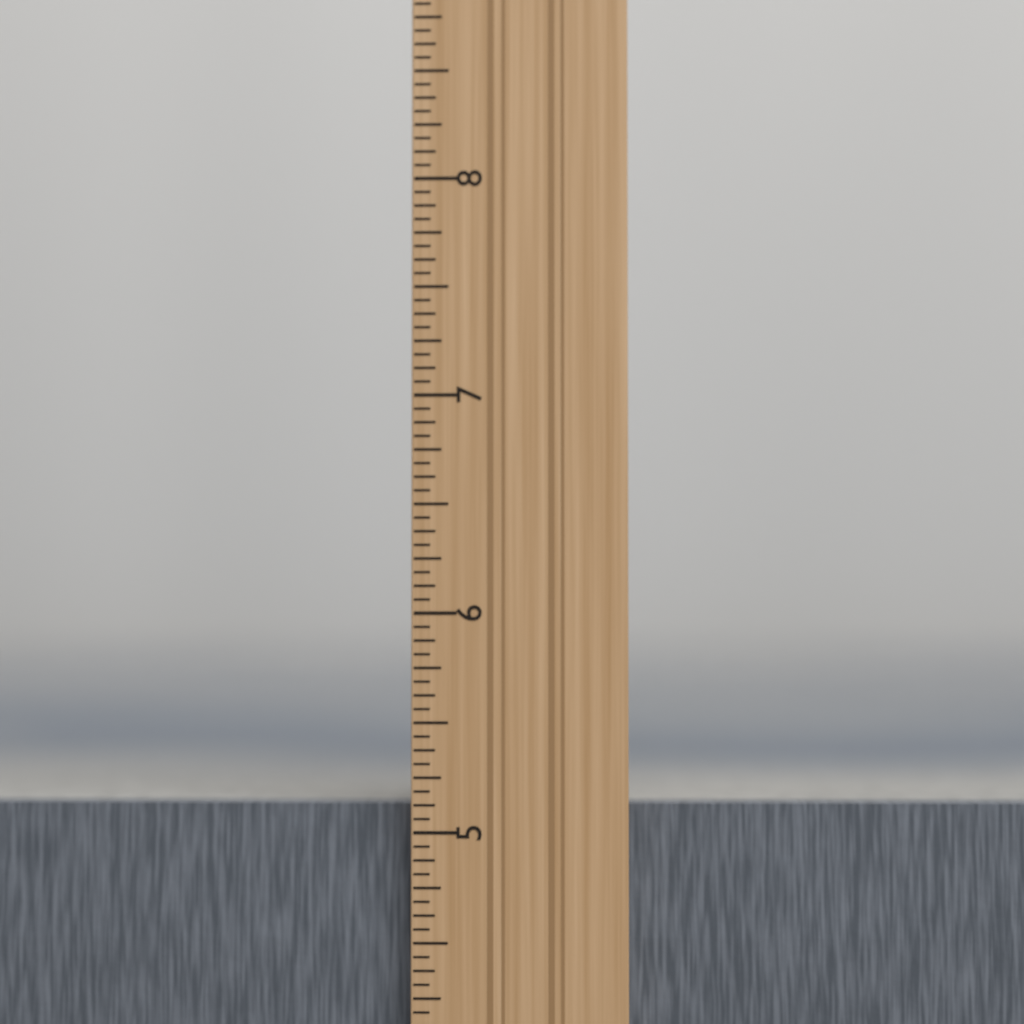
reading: 5.1250 in
